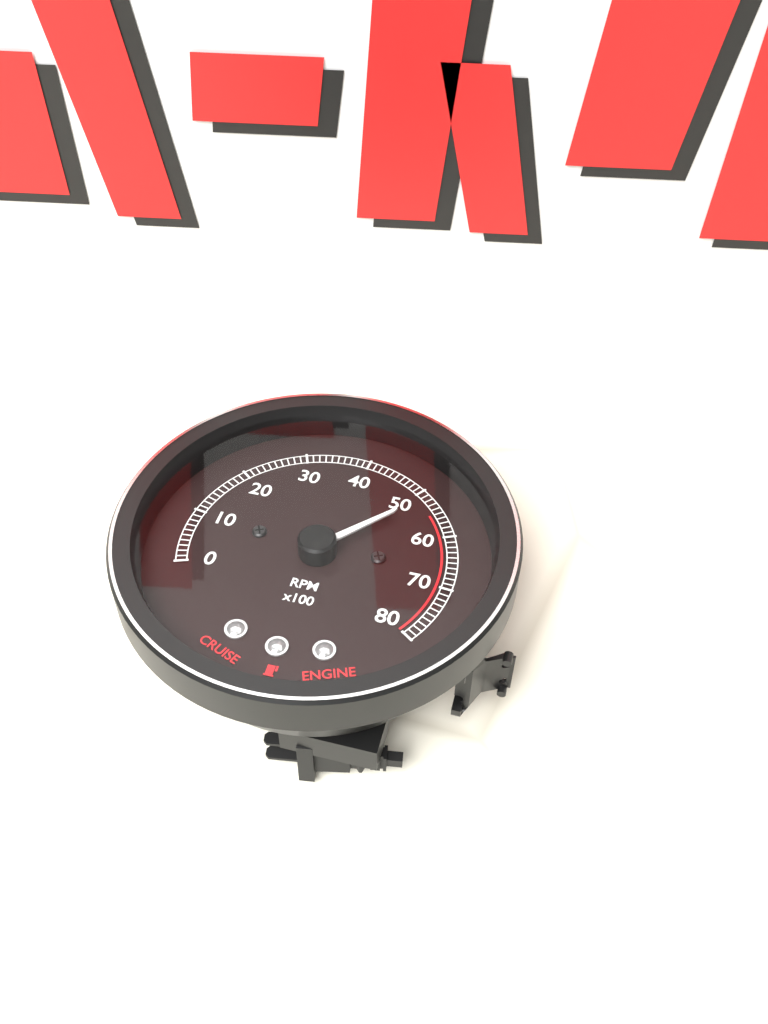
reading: 5200 RPM
